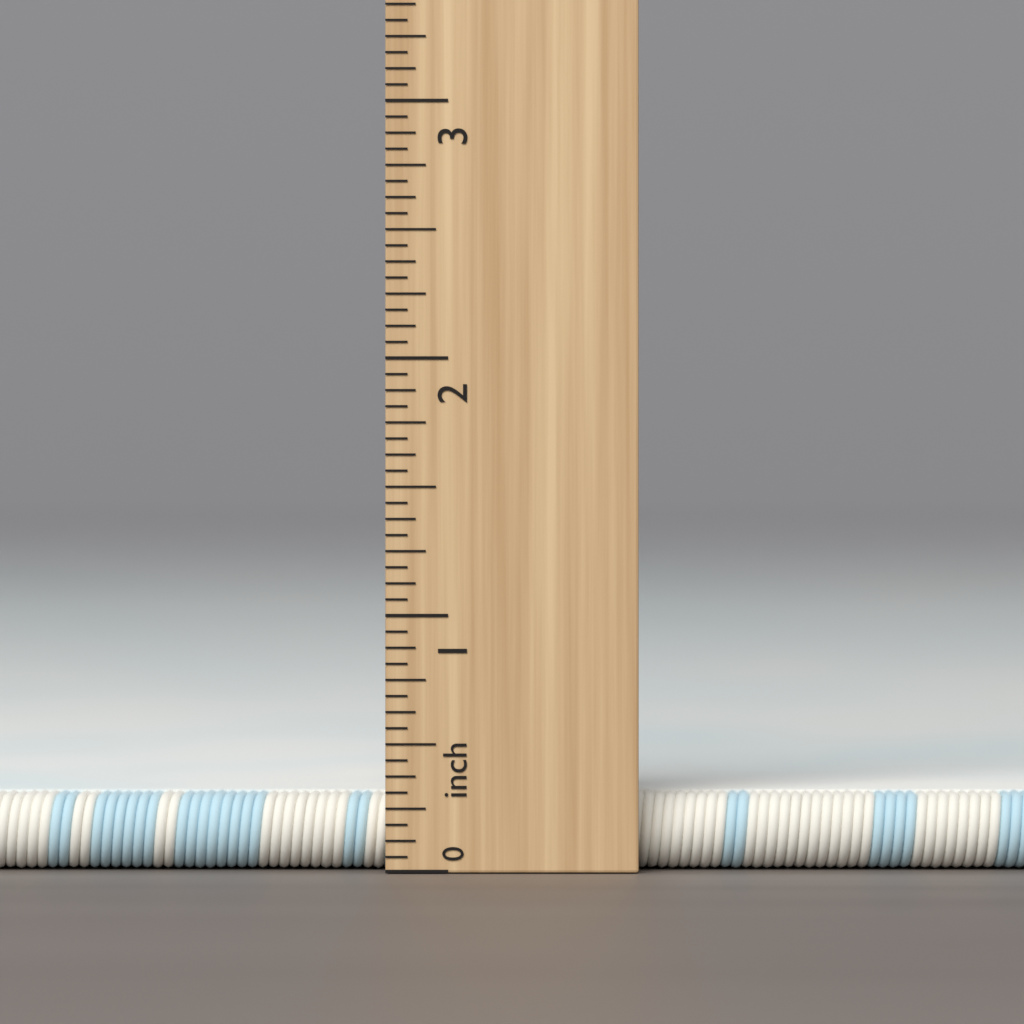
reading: 0.3000 inch
